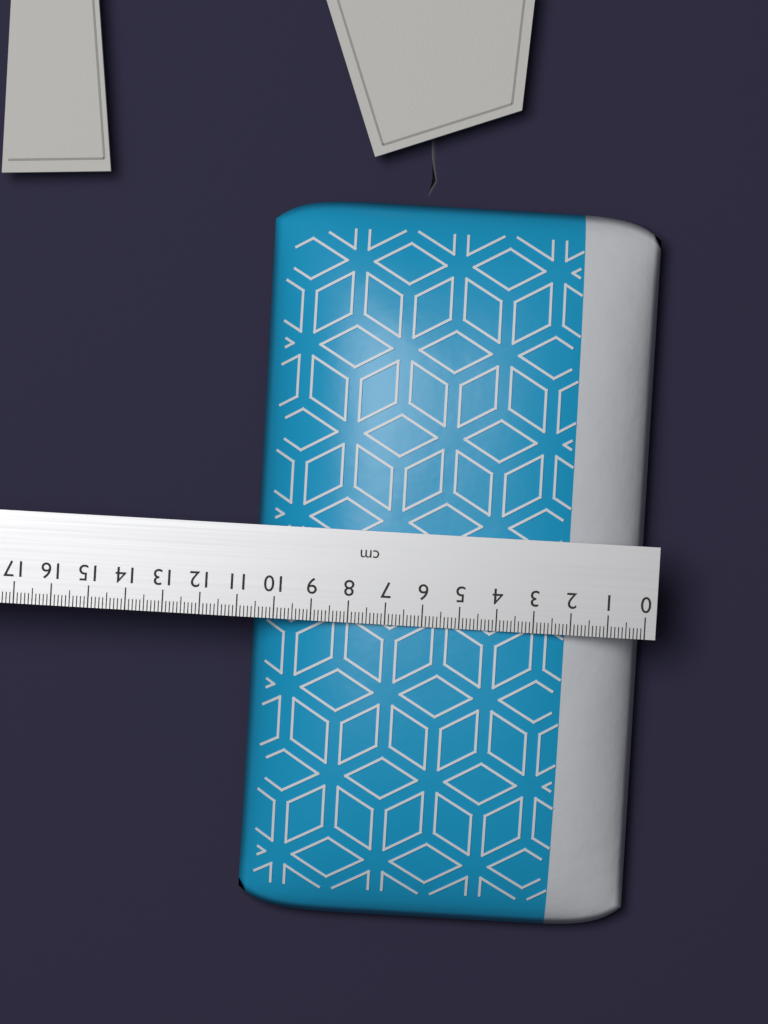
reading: 10.6 cm
